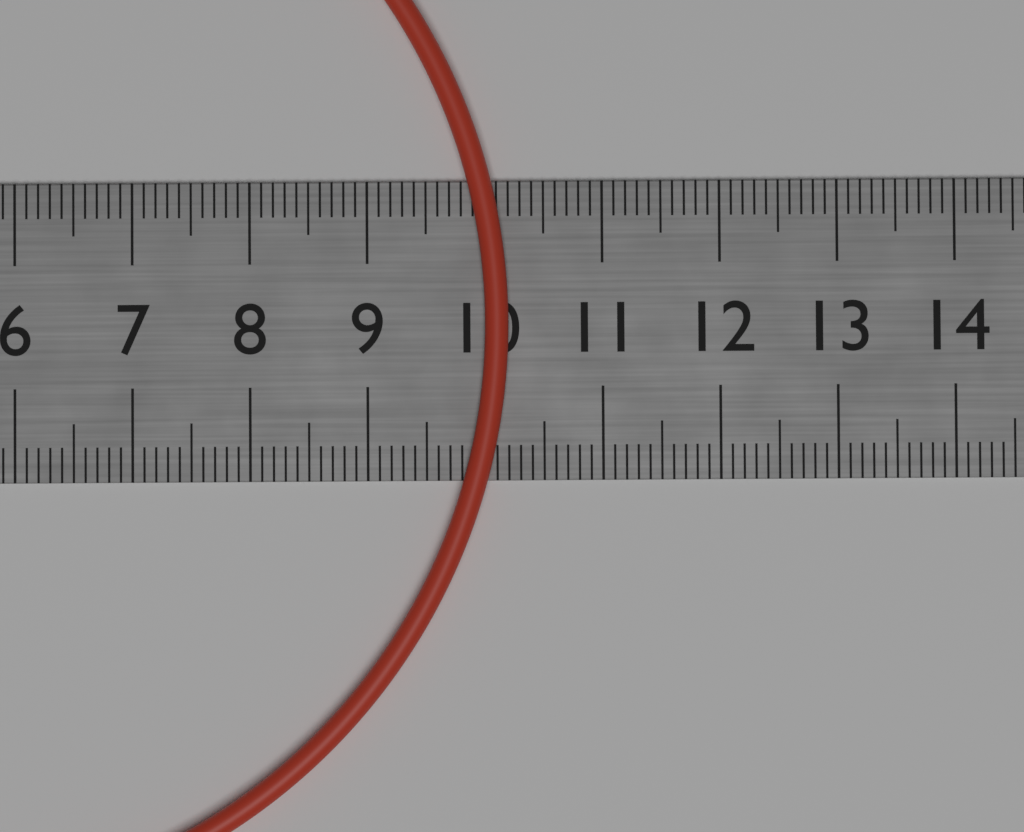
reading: 10.2 cm
